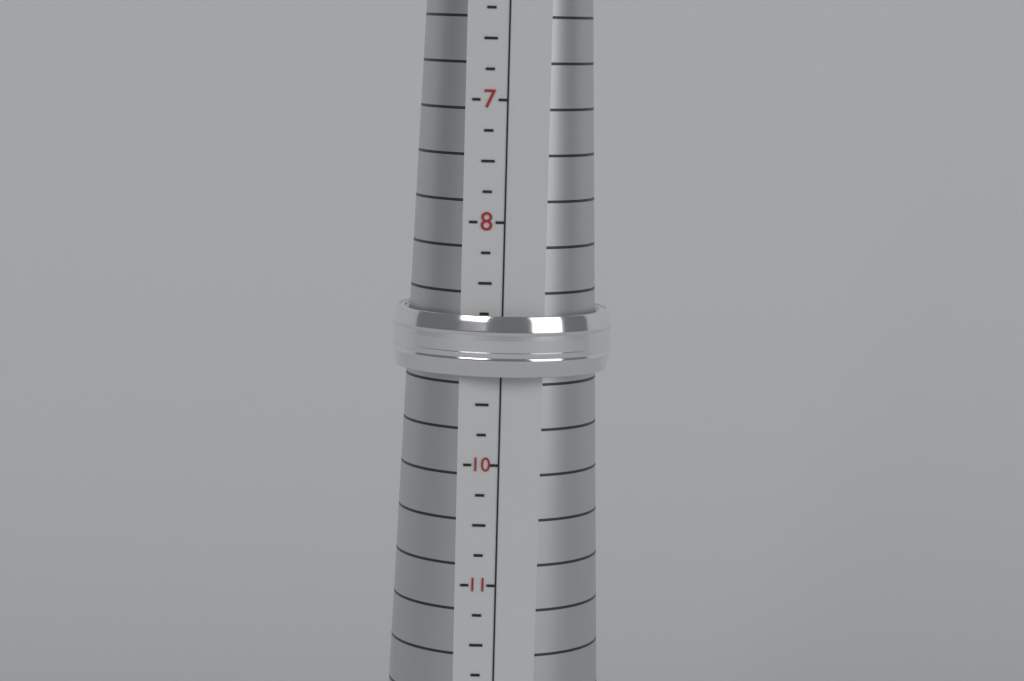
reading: 9.25 (no unit)
